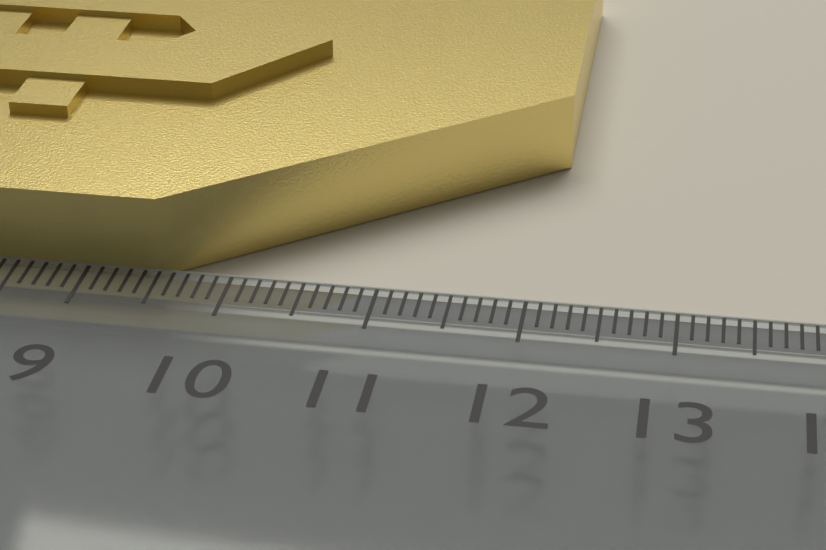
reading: 12.1 cm
